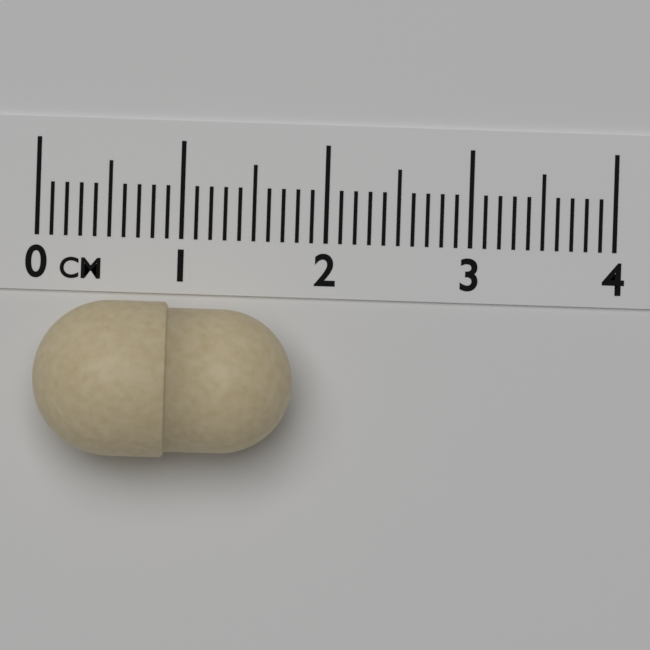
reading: 1.8 cm
